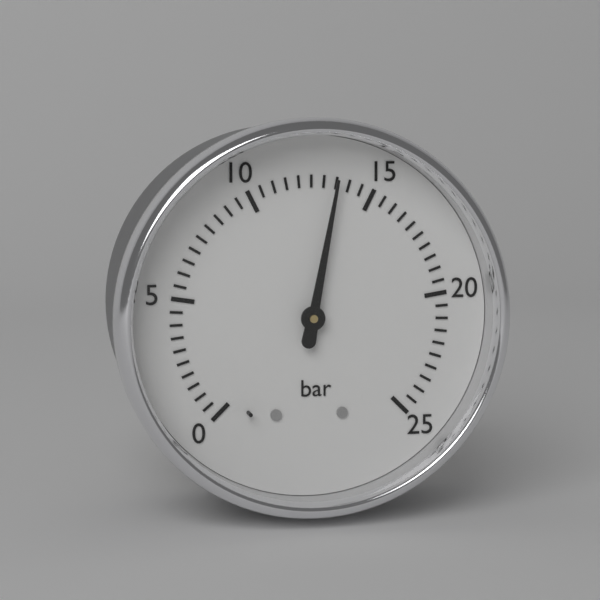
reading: 13.5 bar
